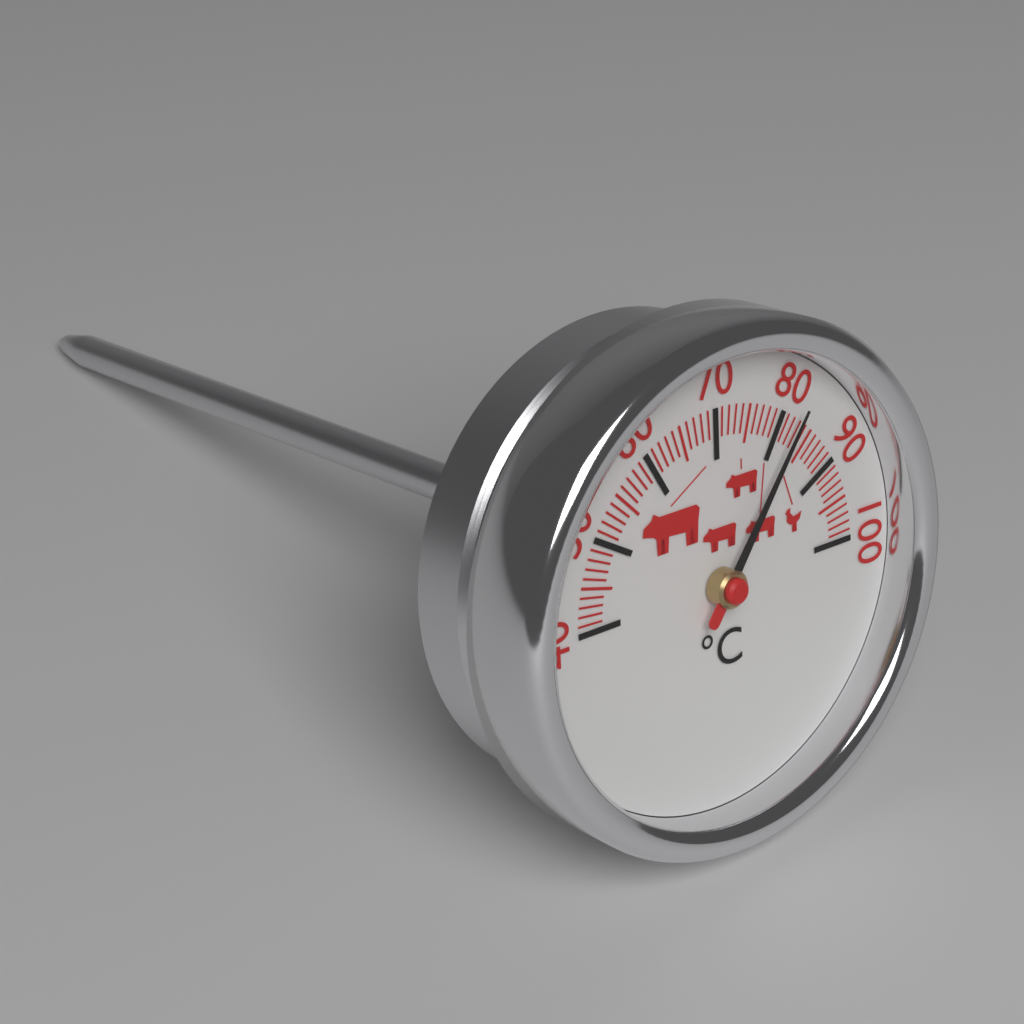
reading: 82 °C
